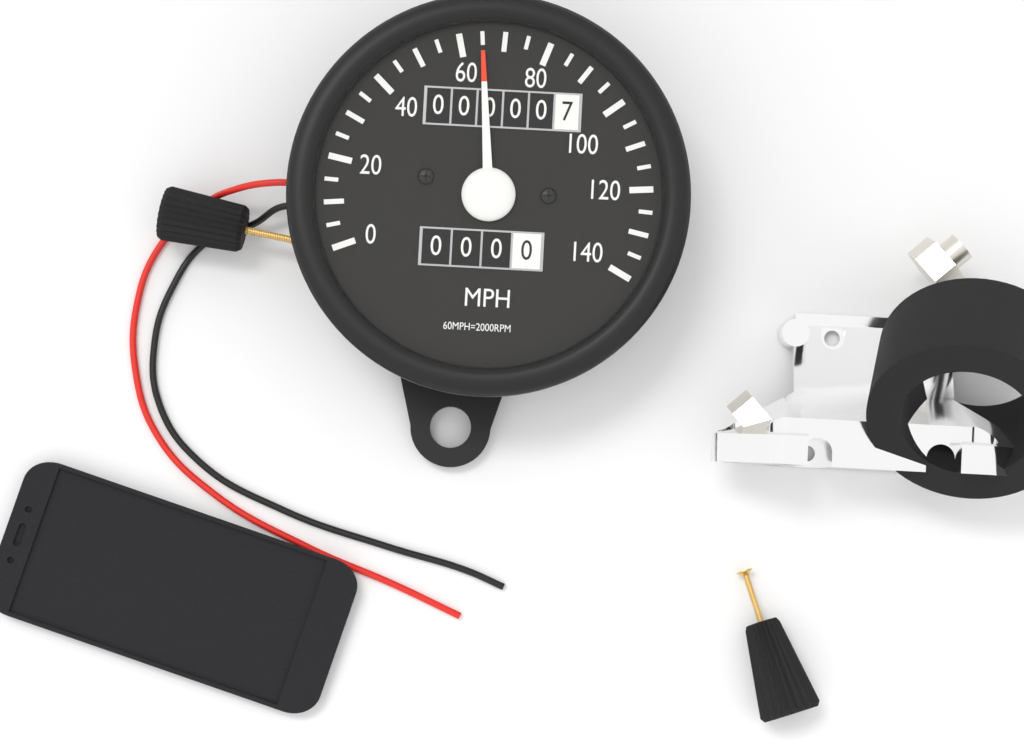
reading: 65 MPH
